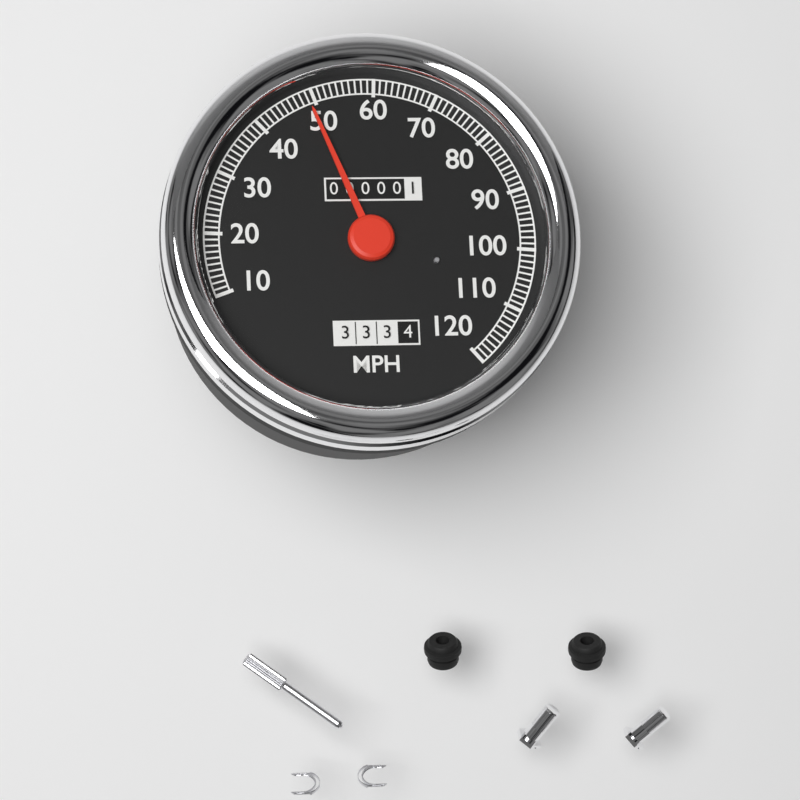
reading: 49 MPH
